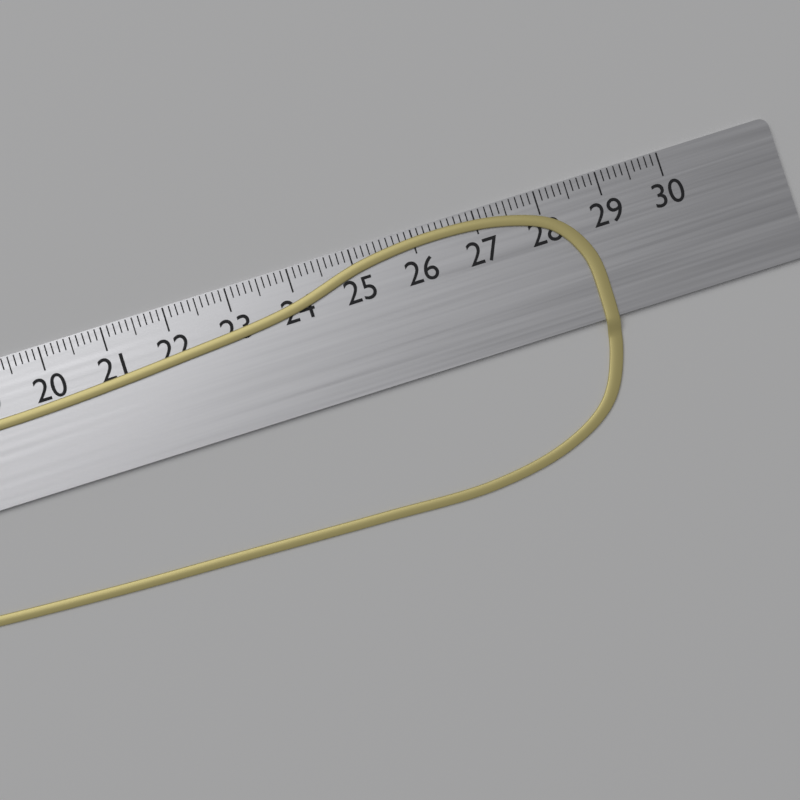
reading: 28.7 cm
